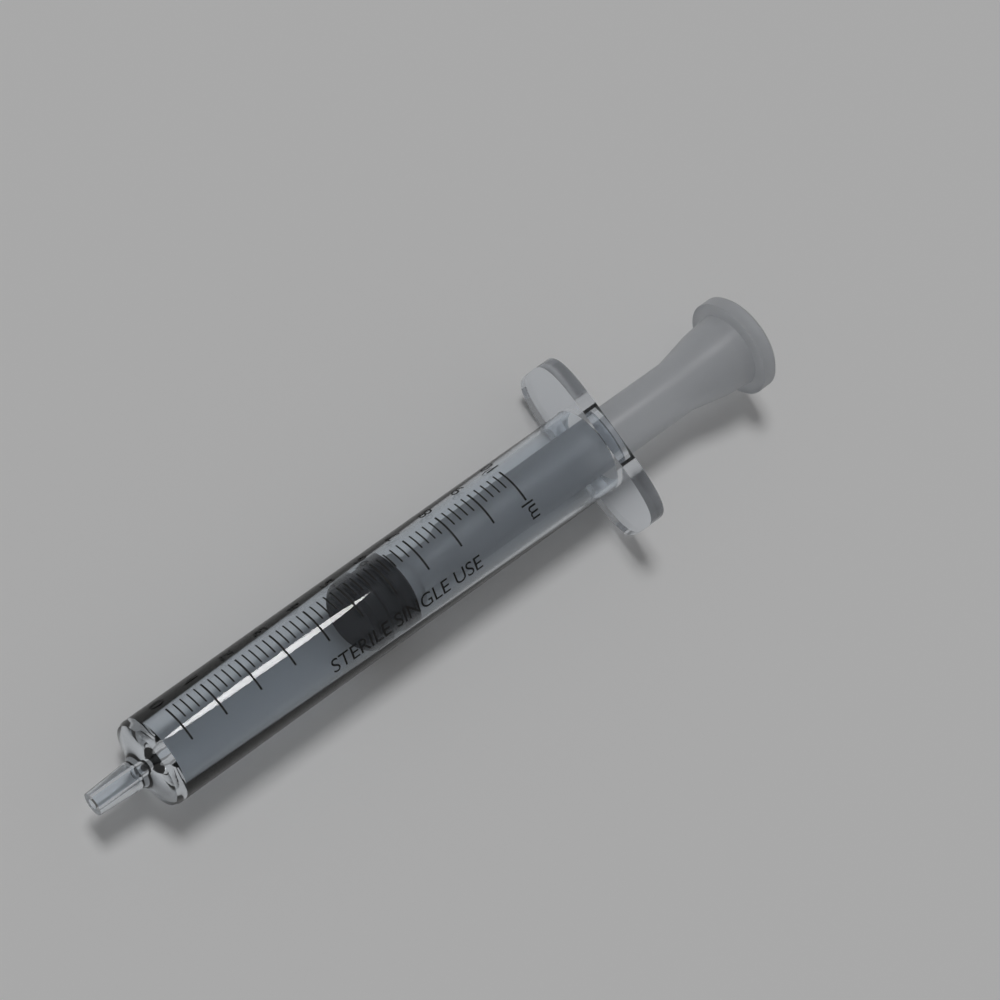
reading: 5.2 ml
